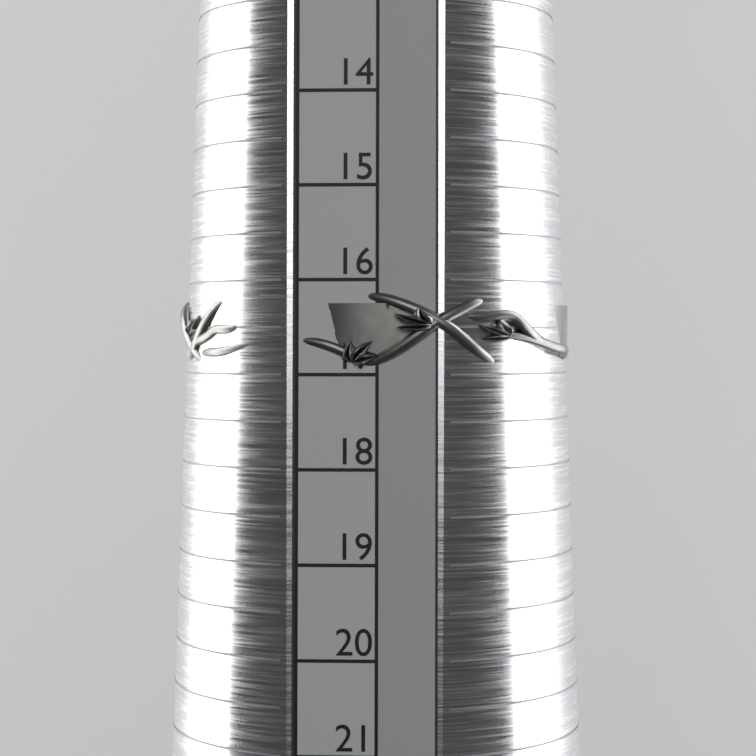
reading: 17.0 (no unit)
